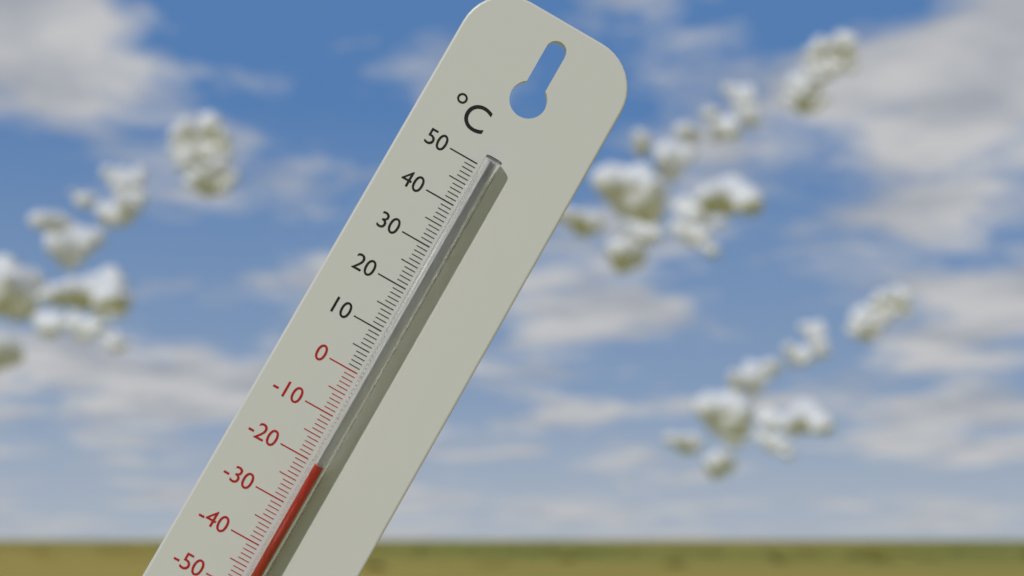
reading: -20 °C
